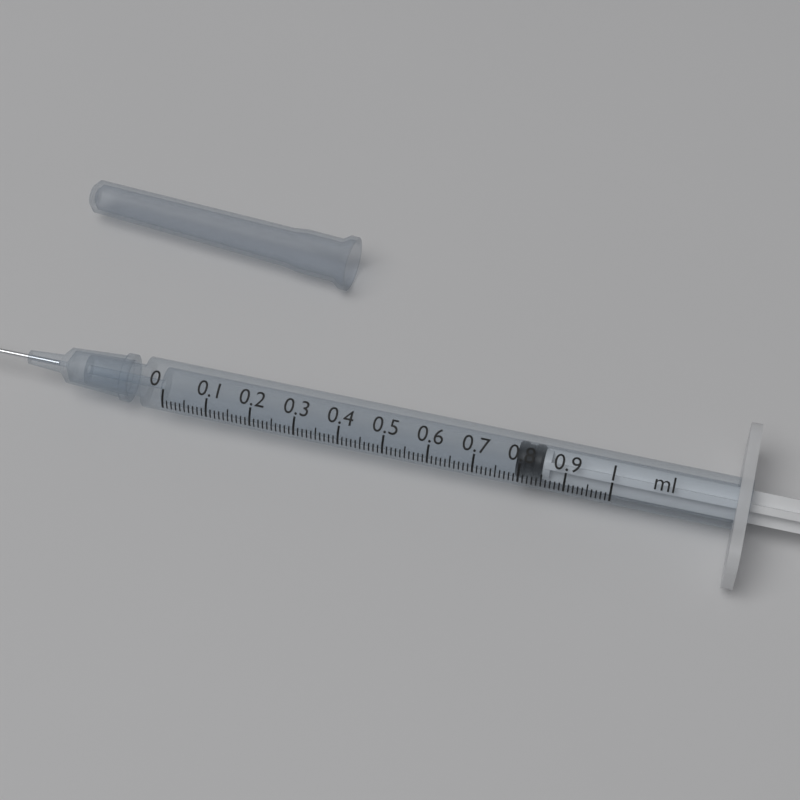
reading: 0.79 ml
